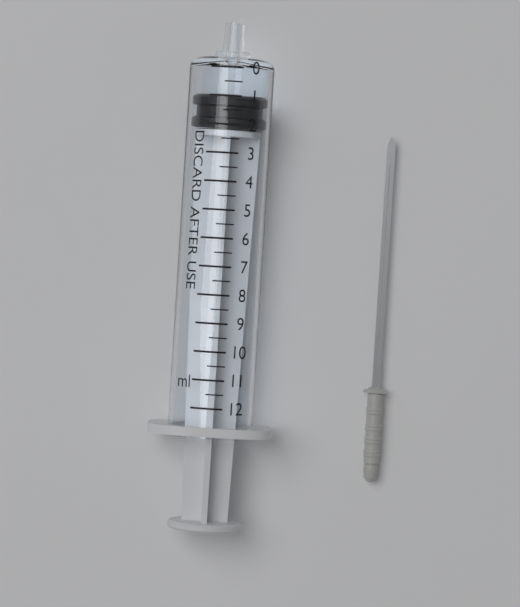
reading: 1.0 ml
